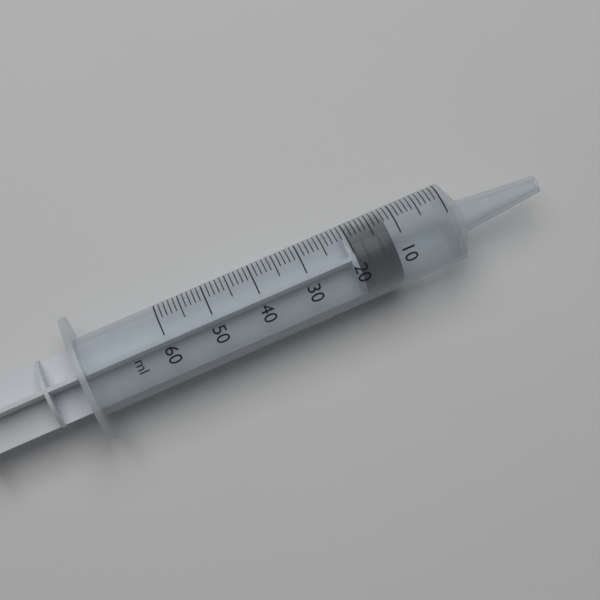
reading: 12 ml
